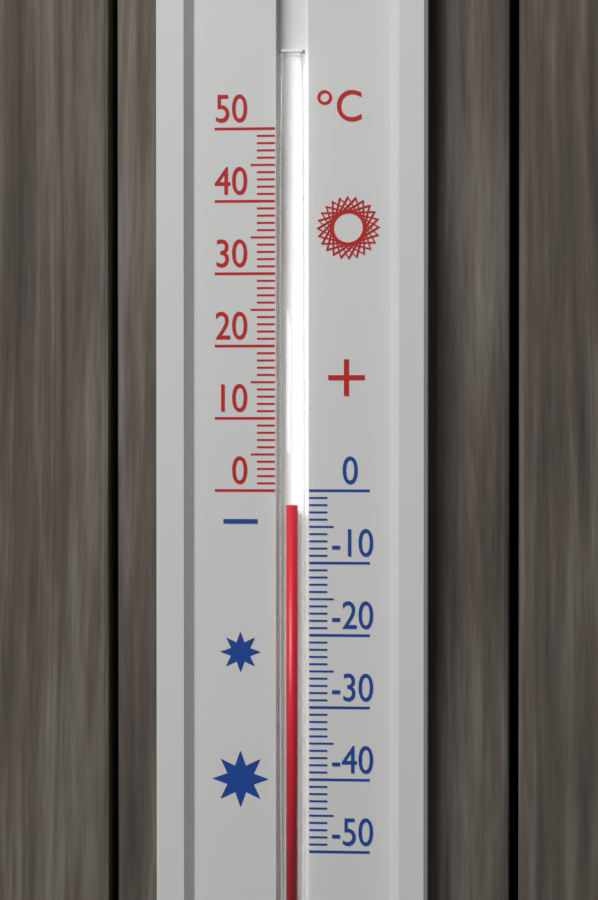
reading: -2 °C
